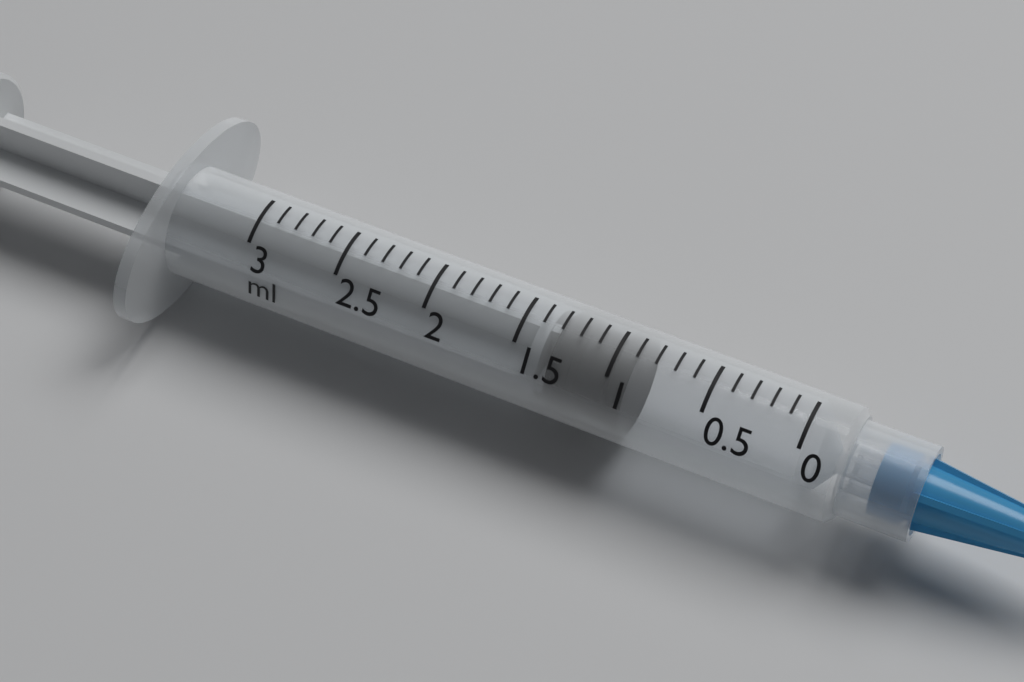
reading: 0.9 ml
